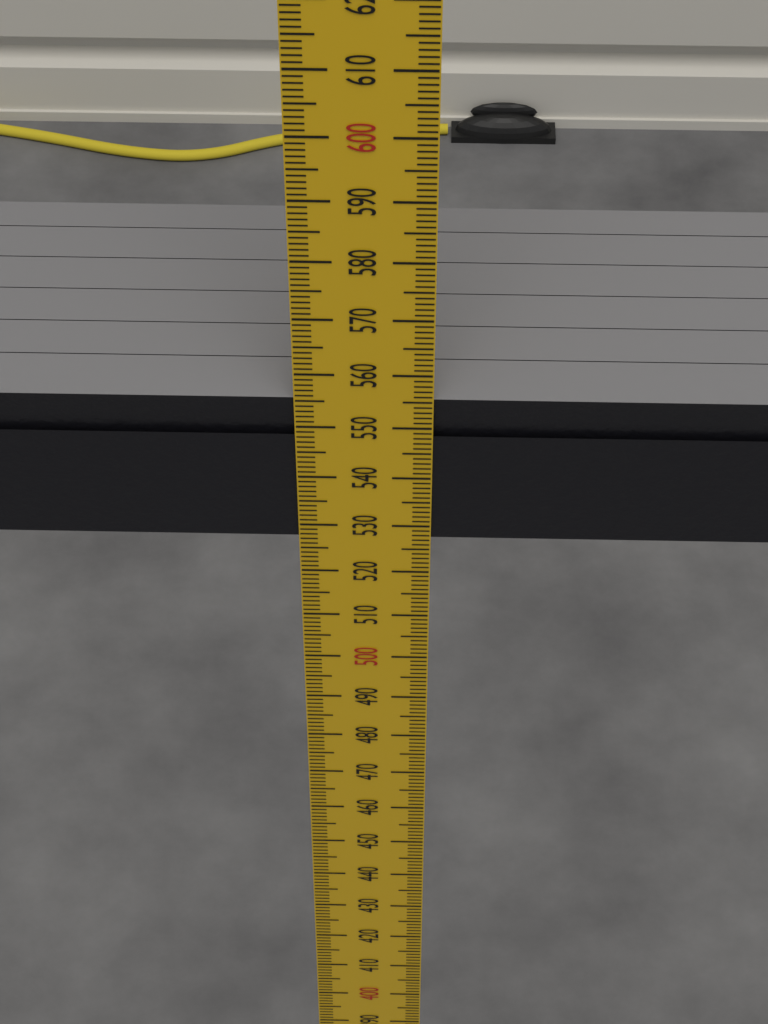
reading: 555 mm
